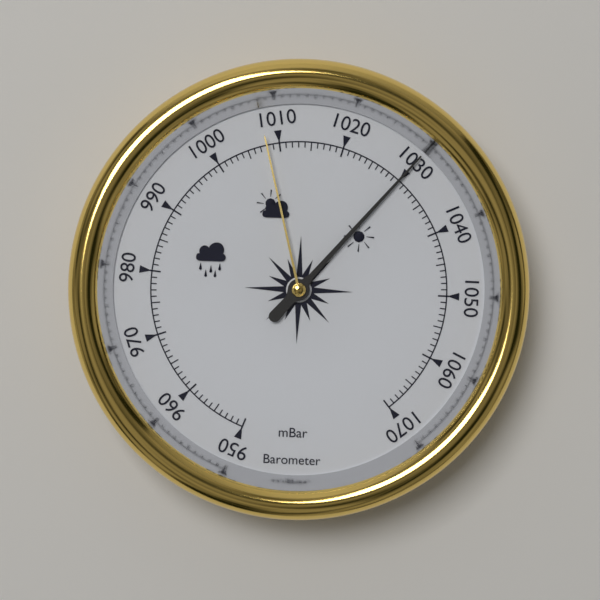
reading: 1030 mbar
